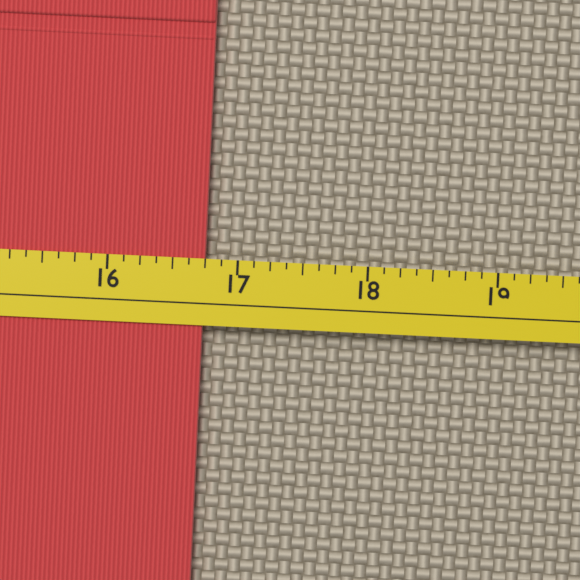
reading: 16.750 (no unit)
